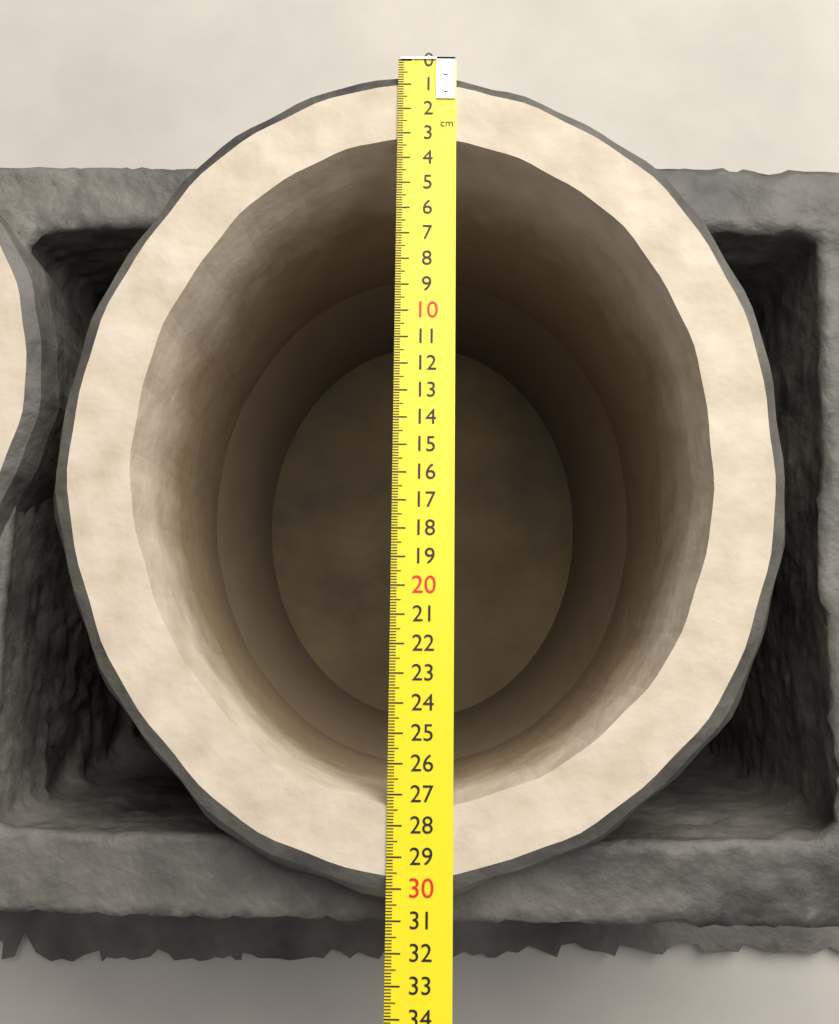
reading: 30.6 cm
